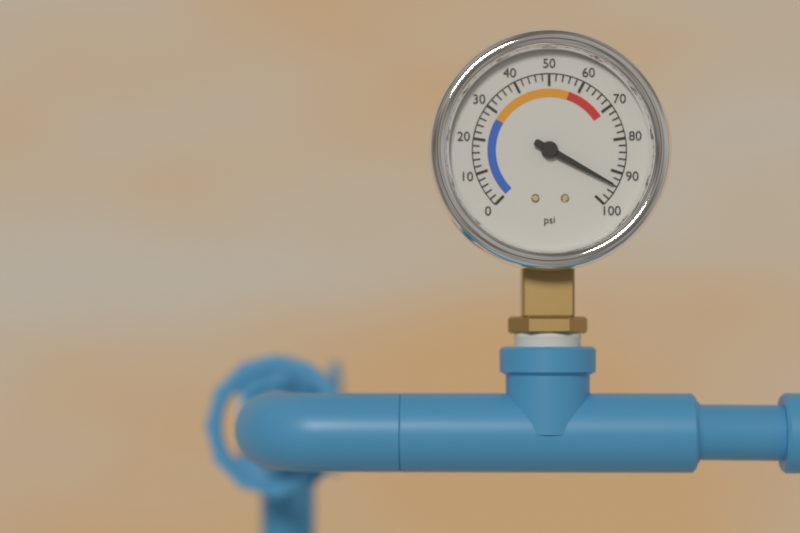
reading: 94 psi
